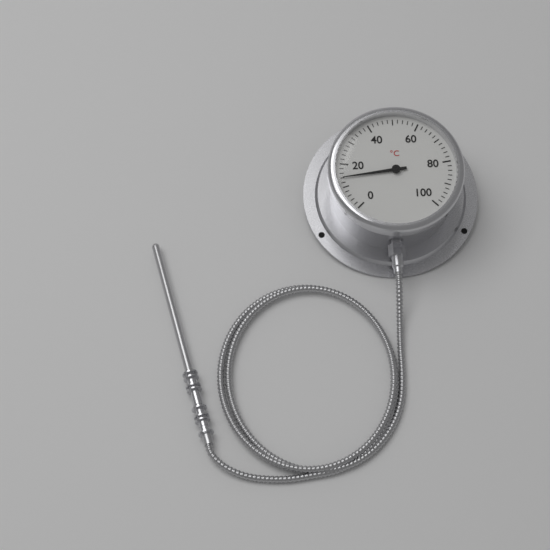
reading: 14 °C
